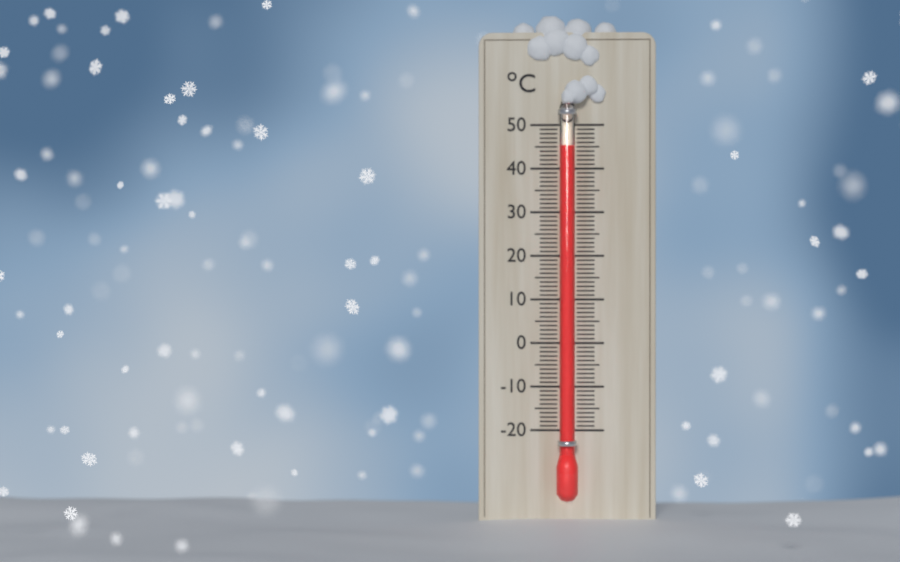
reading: 45 °C
